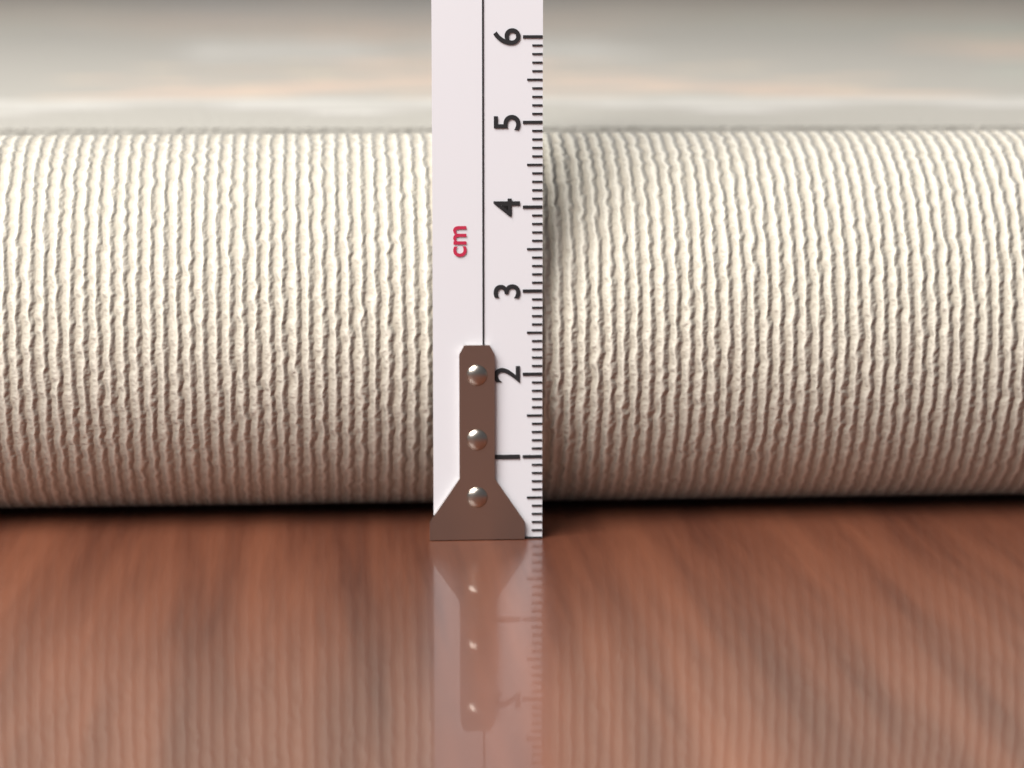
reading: 4.7 cm
